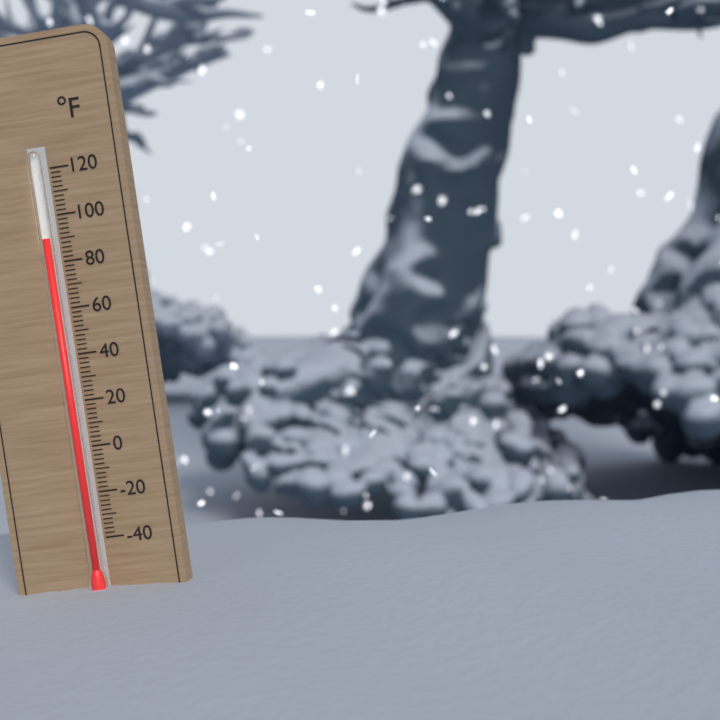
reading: 90 °F
